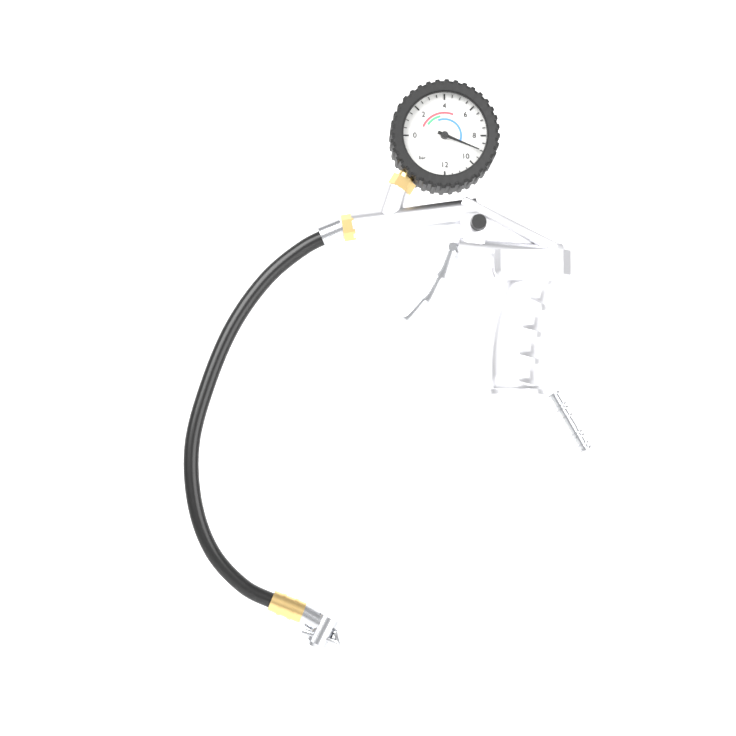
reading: 9.0 bar
